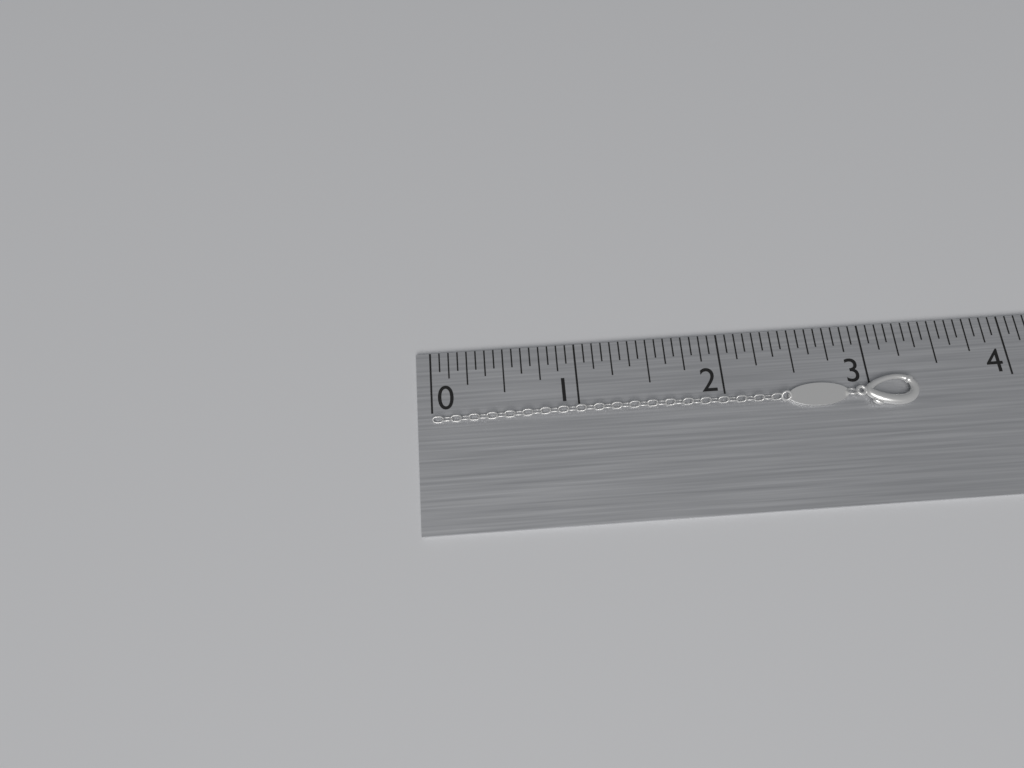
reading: 3.3125 in
